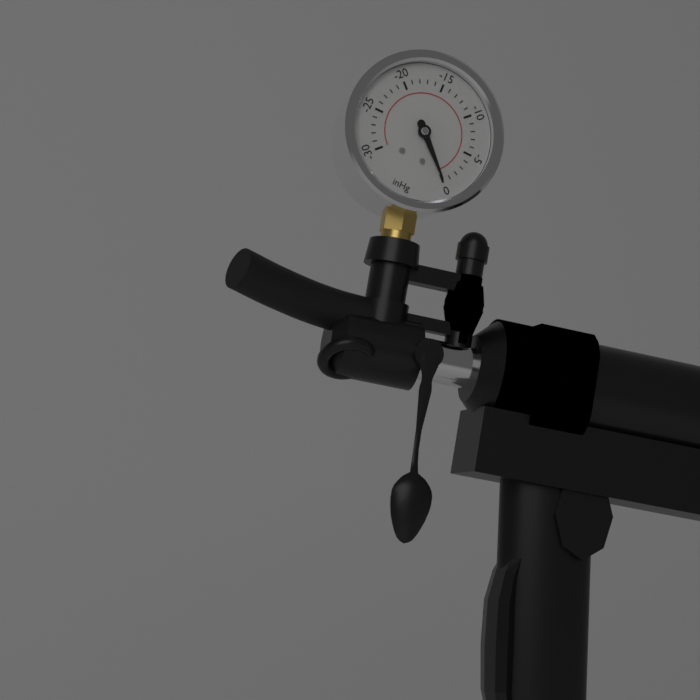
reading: 0 inHg
